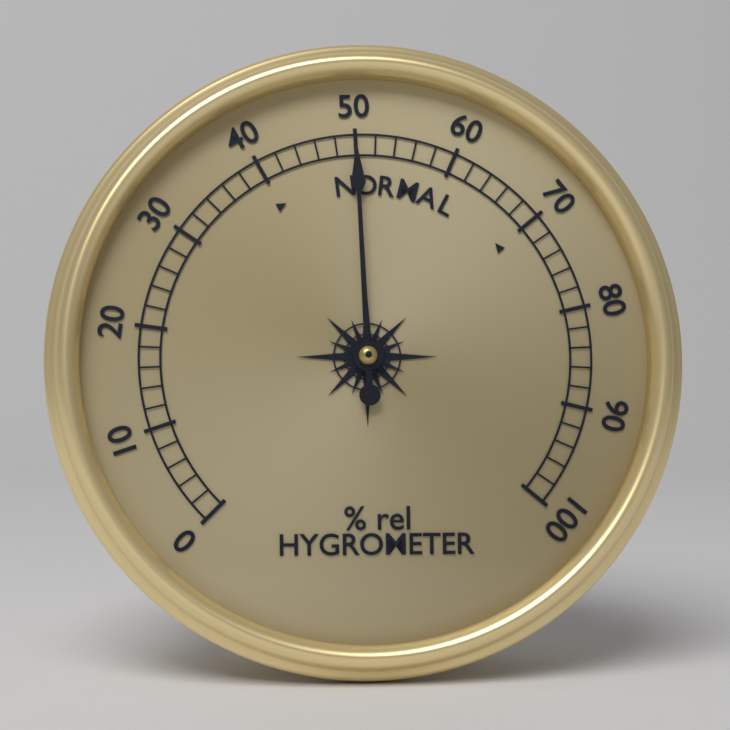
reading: 50 % rel
